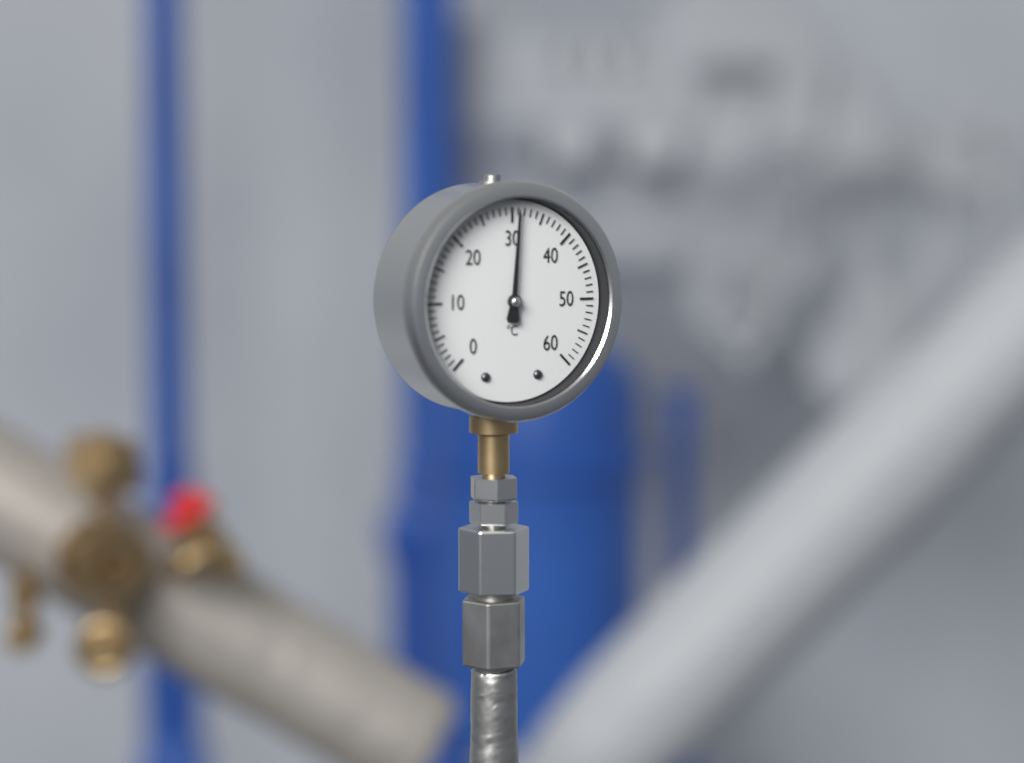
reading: 31 °C
